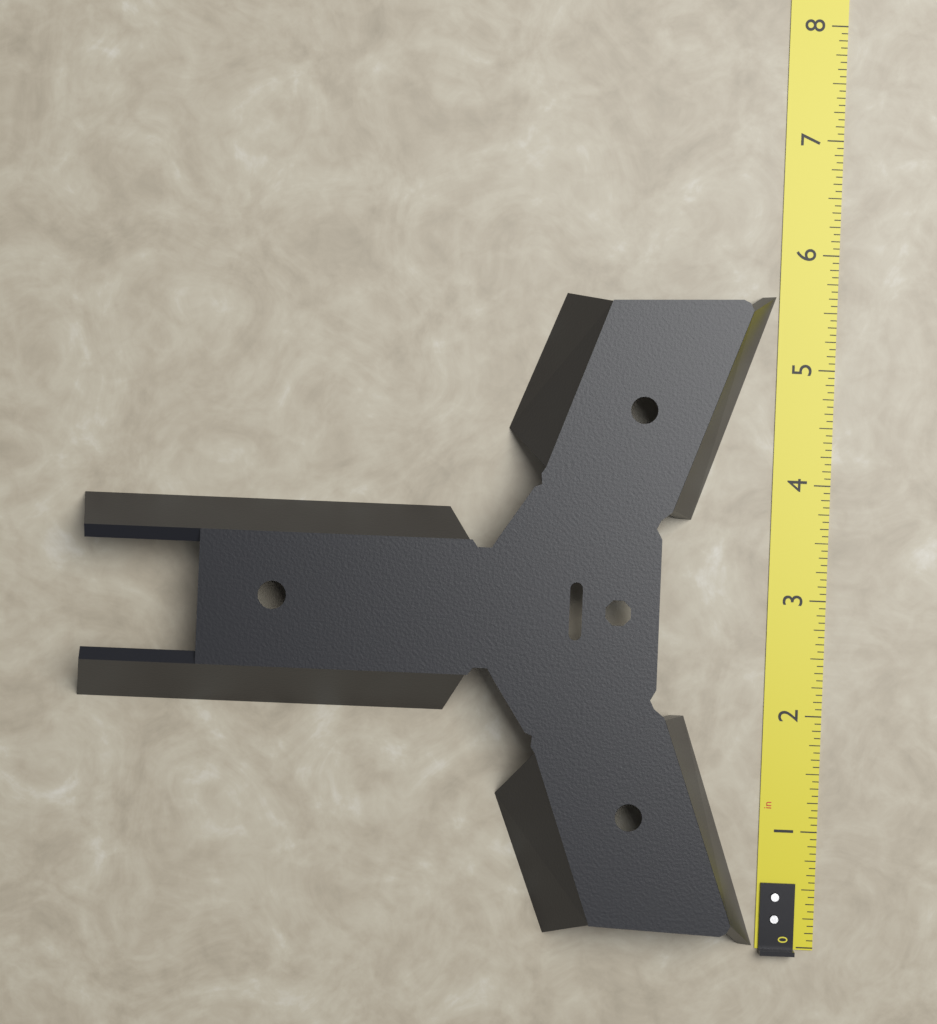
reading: 5.6250 in
